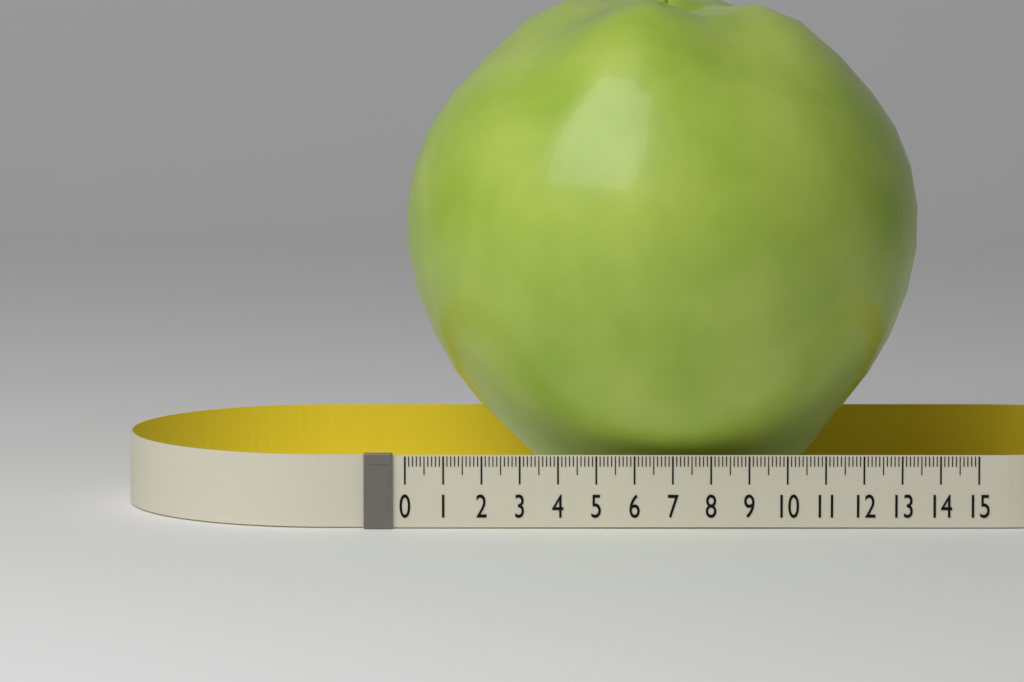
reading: 13.6 (no unit)
